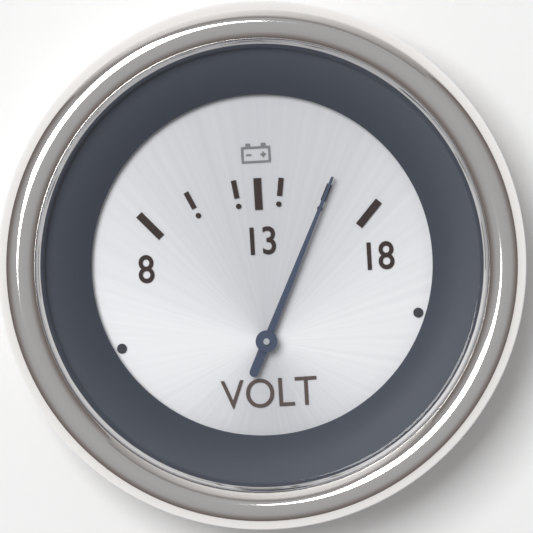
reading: 16 V
